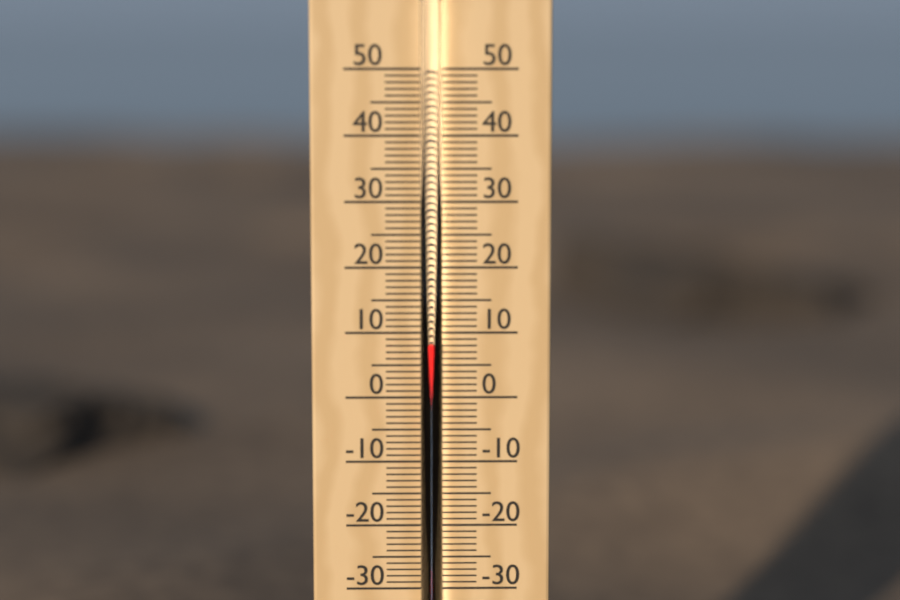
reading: 9 °C
